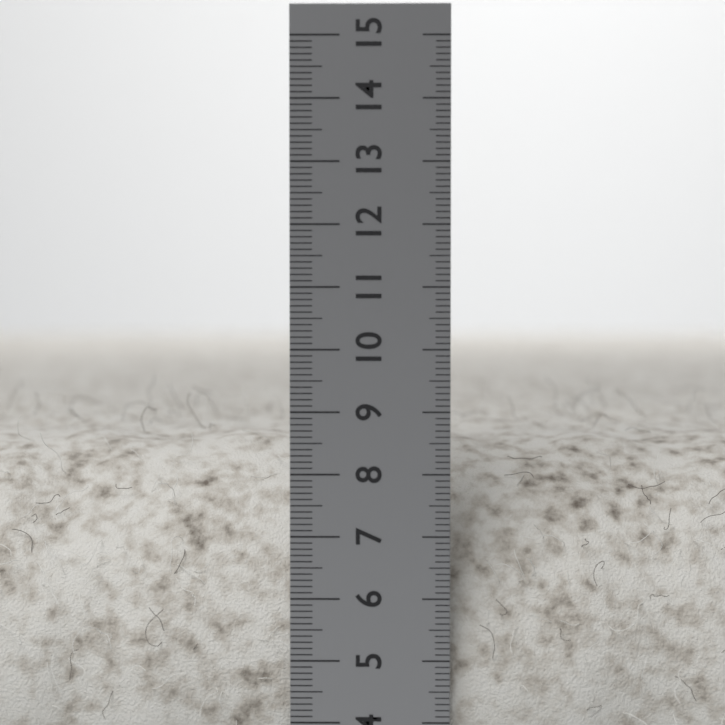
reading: 8.5 cm
